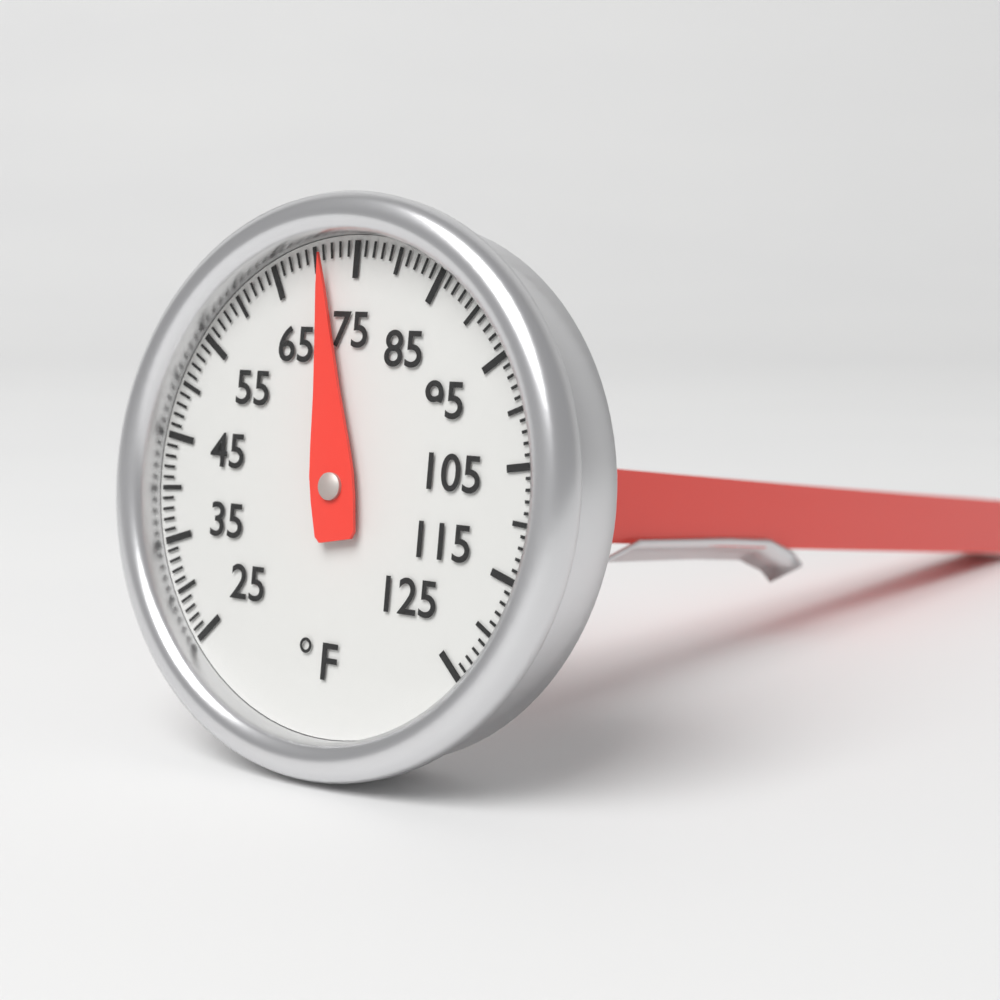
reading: 71 °F
